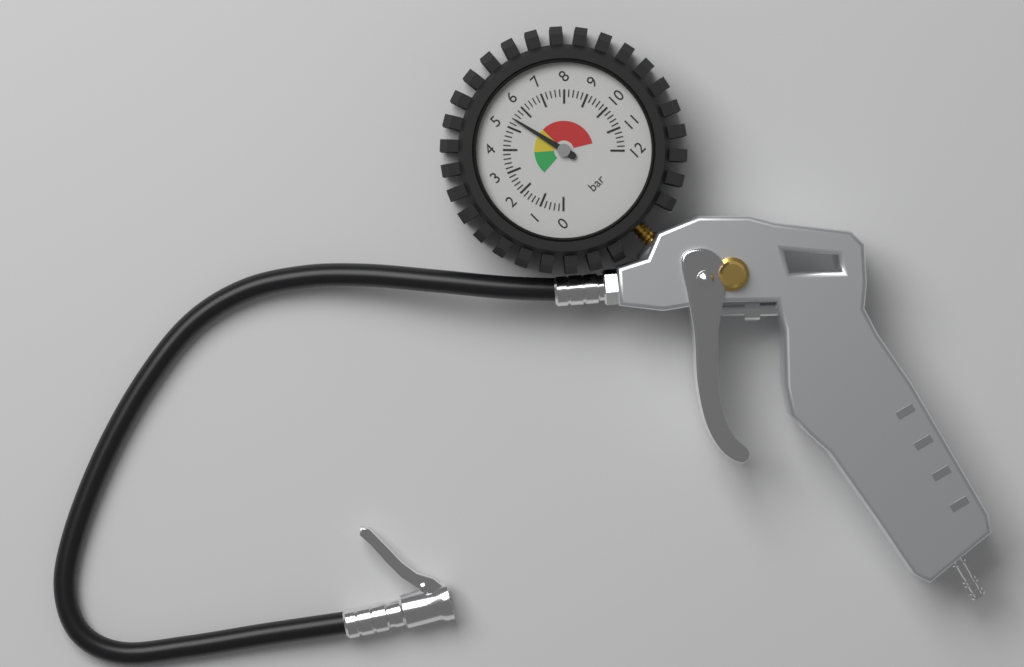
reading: 5.4 bar
